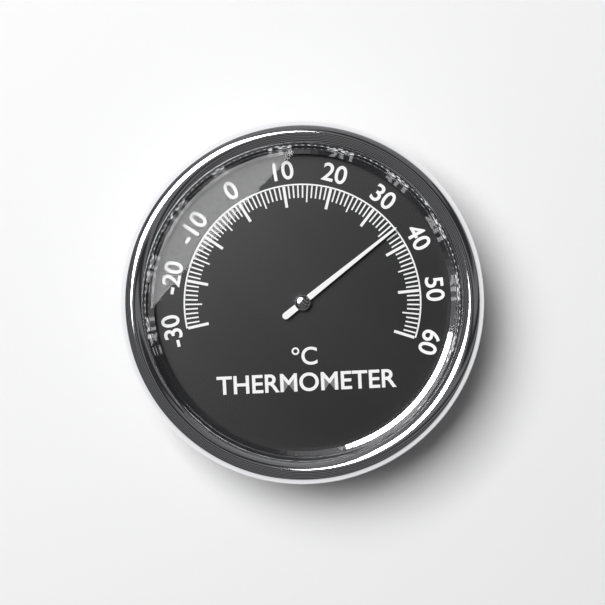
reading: 36 °C
